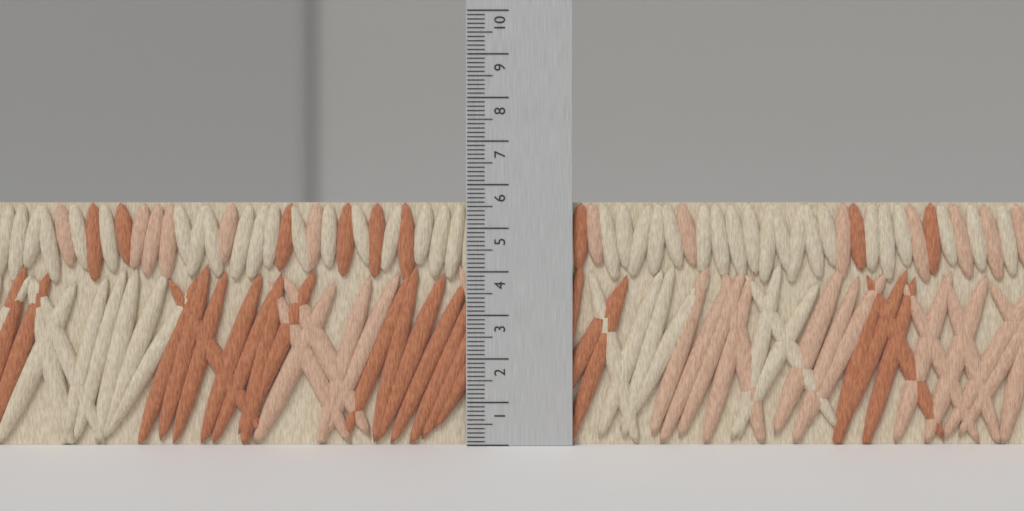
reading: 5.6 (no unit)
